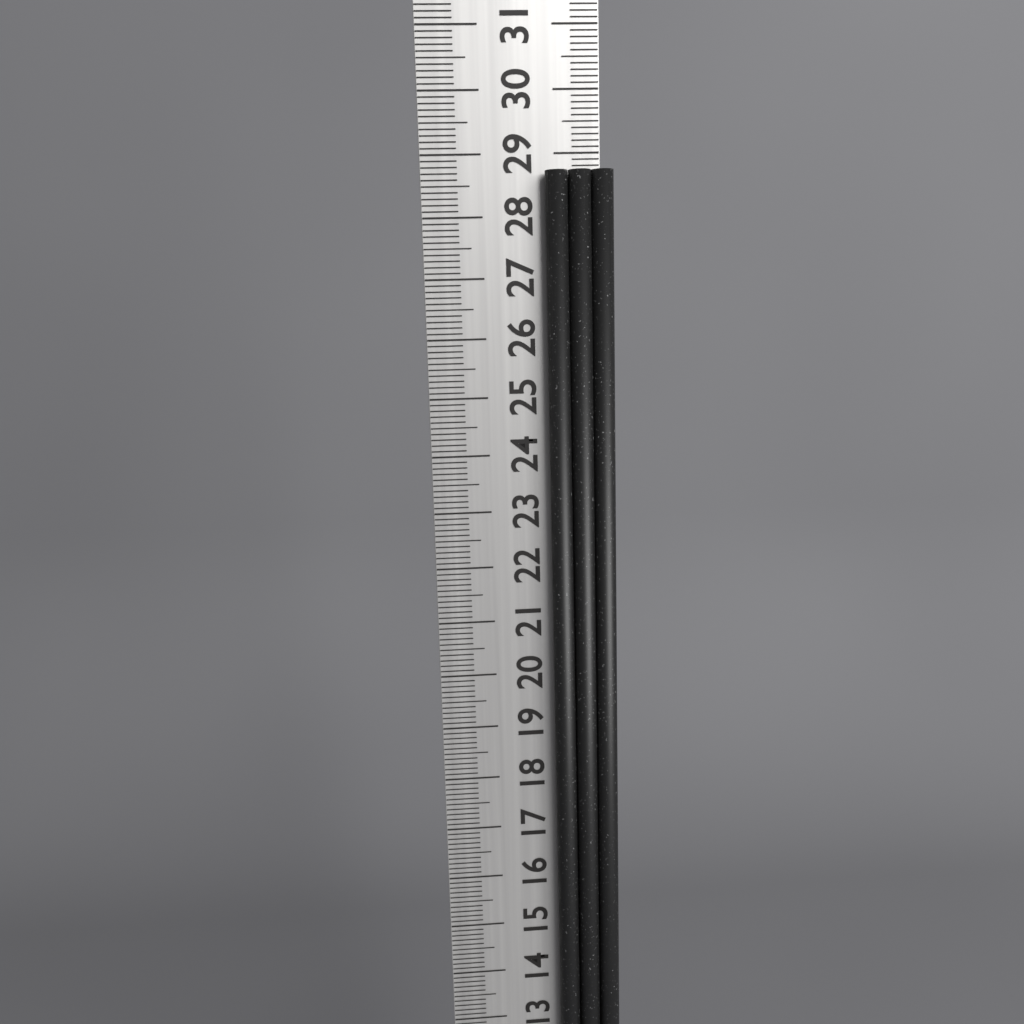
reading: 28.7 cm
